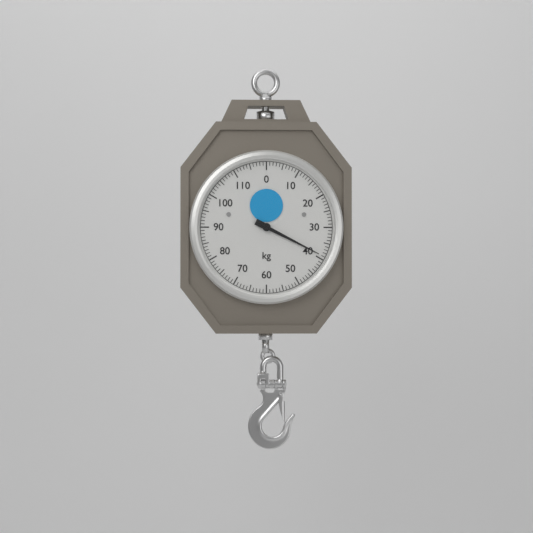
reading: 39 kg
